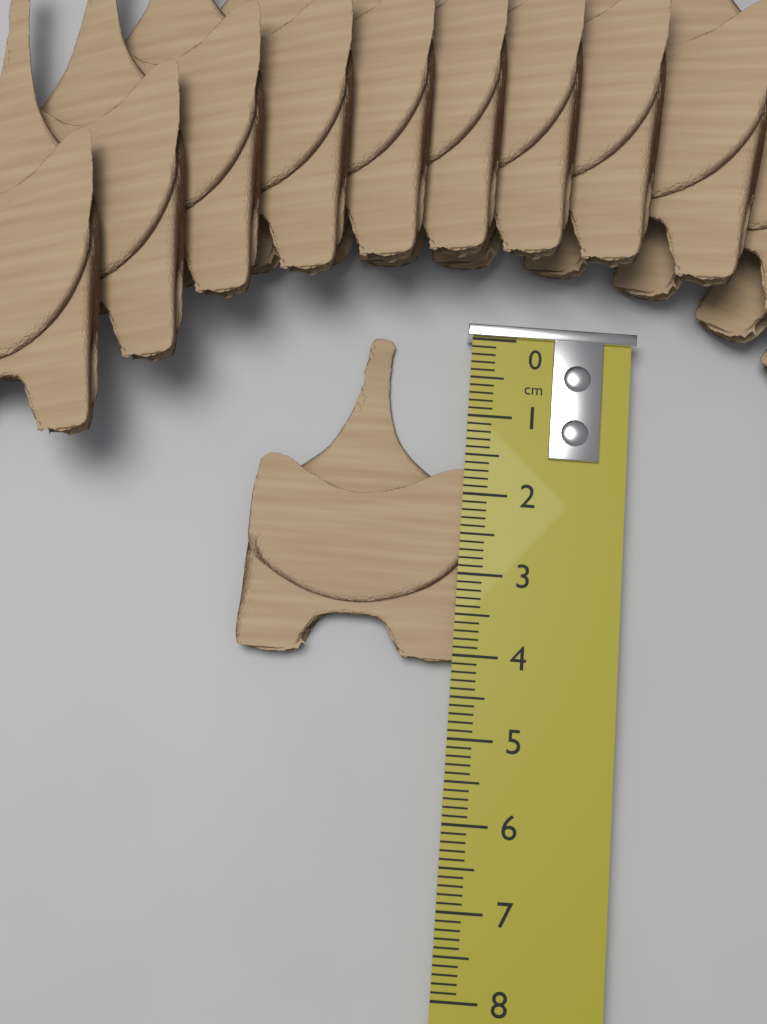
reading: 4.1 cm
